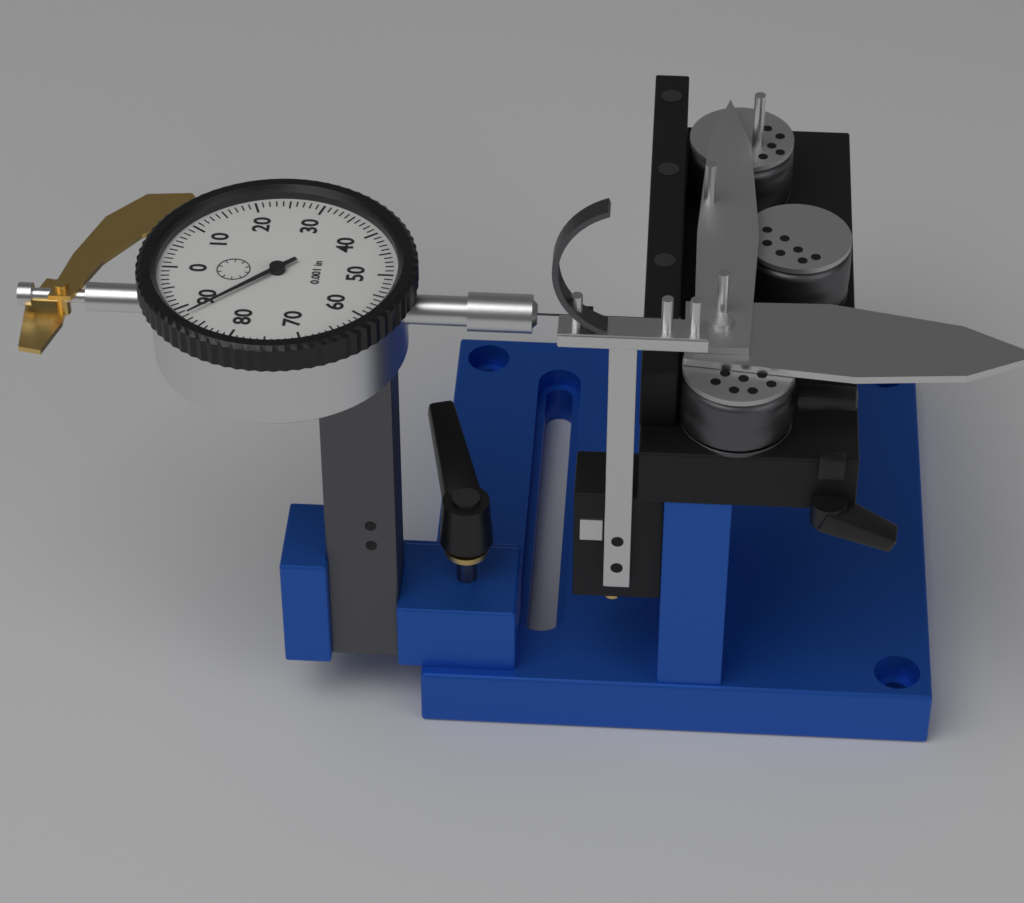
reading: 0.088 in
